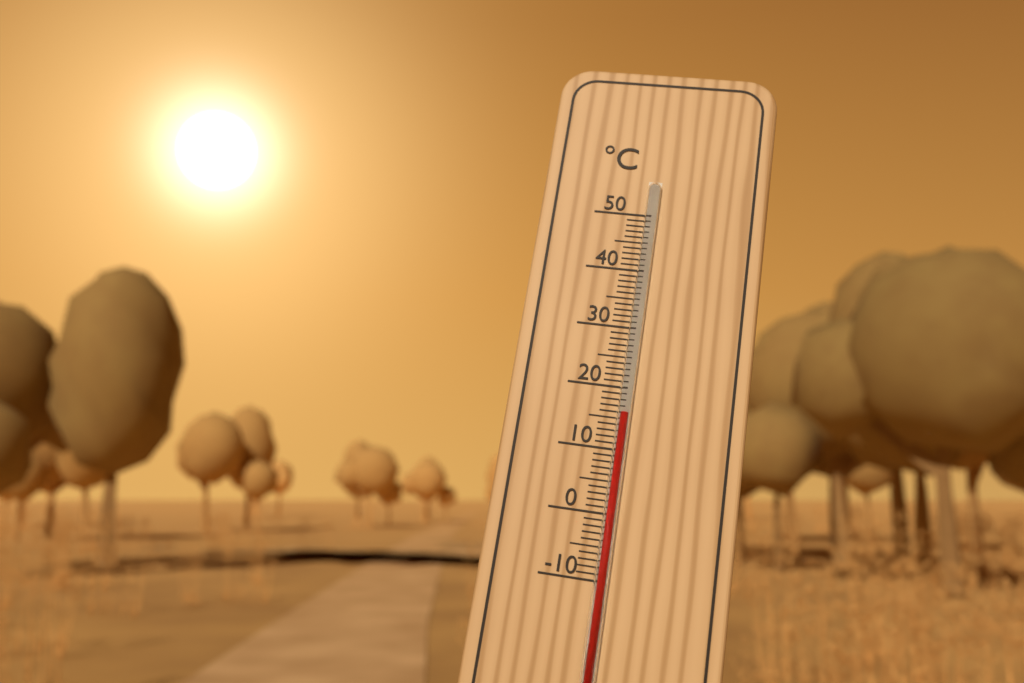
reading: 16 °C
